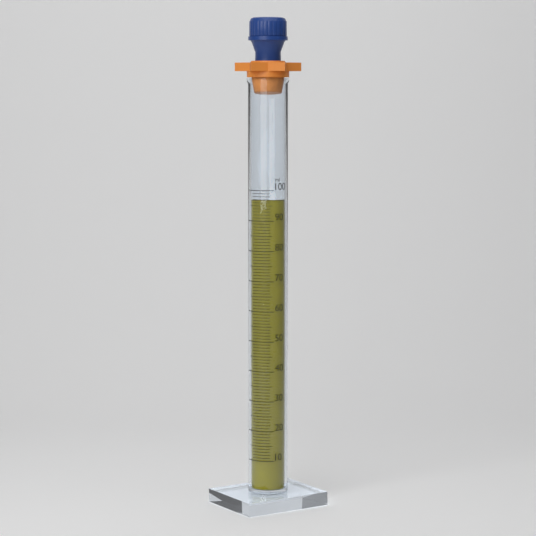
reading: 97 ml
